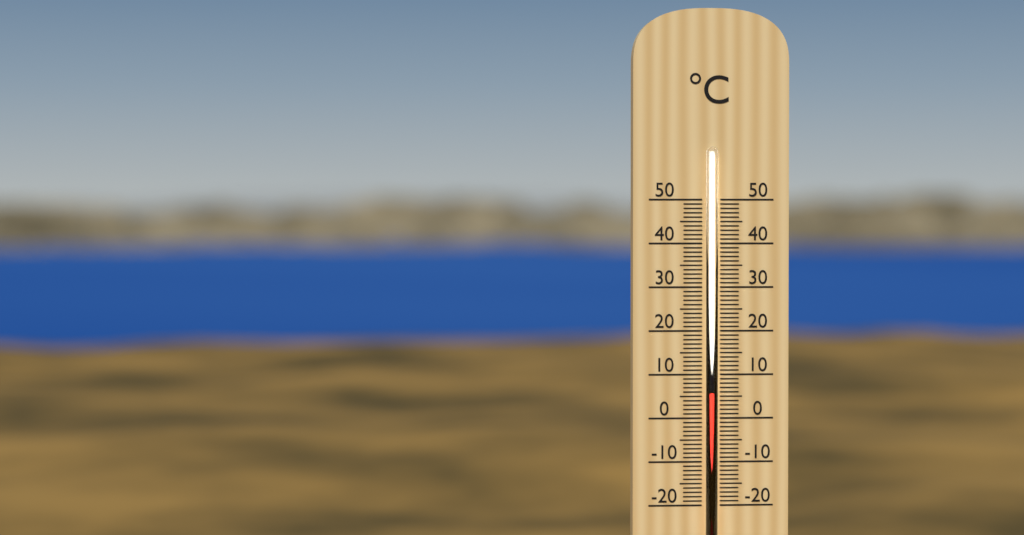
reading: 6 °C
